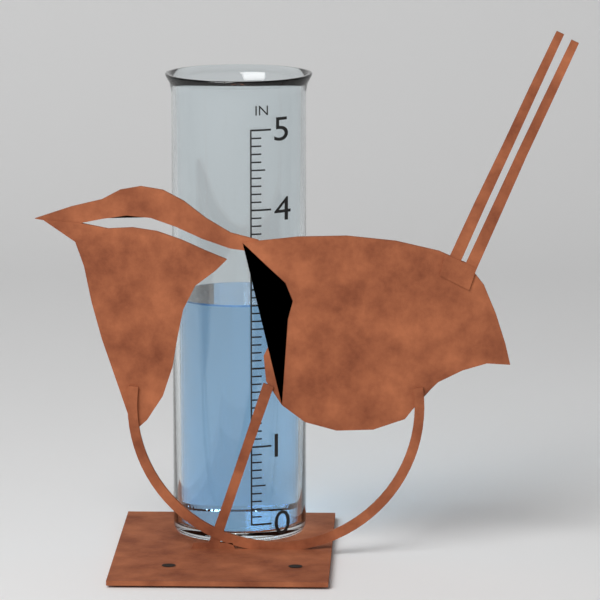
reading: 2.8 in
